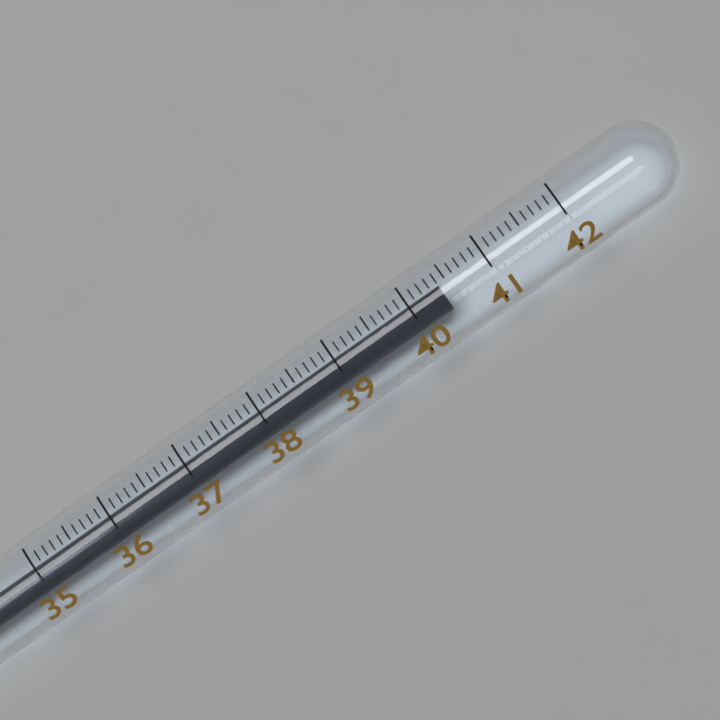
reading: 40.4 (no unit)
